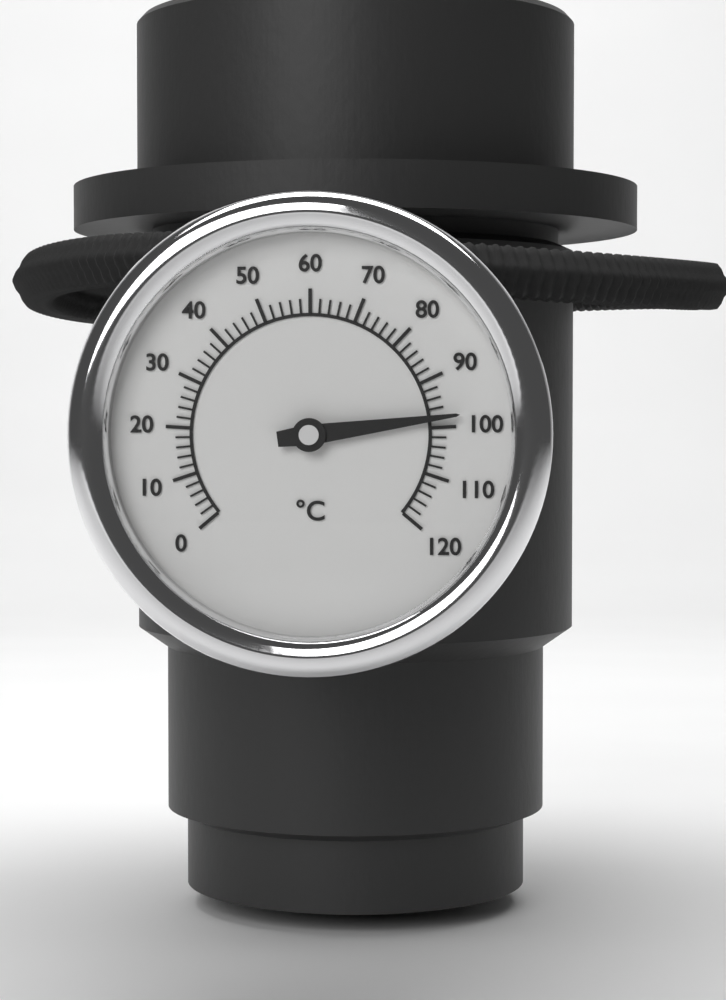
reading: 98 °C
